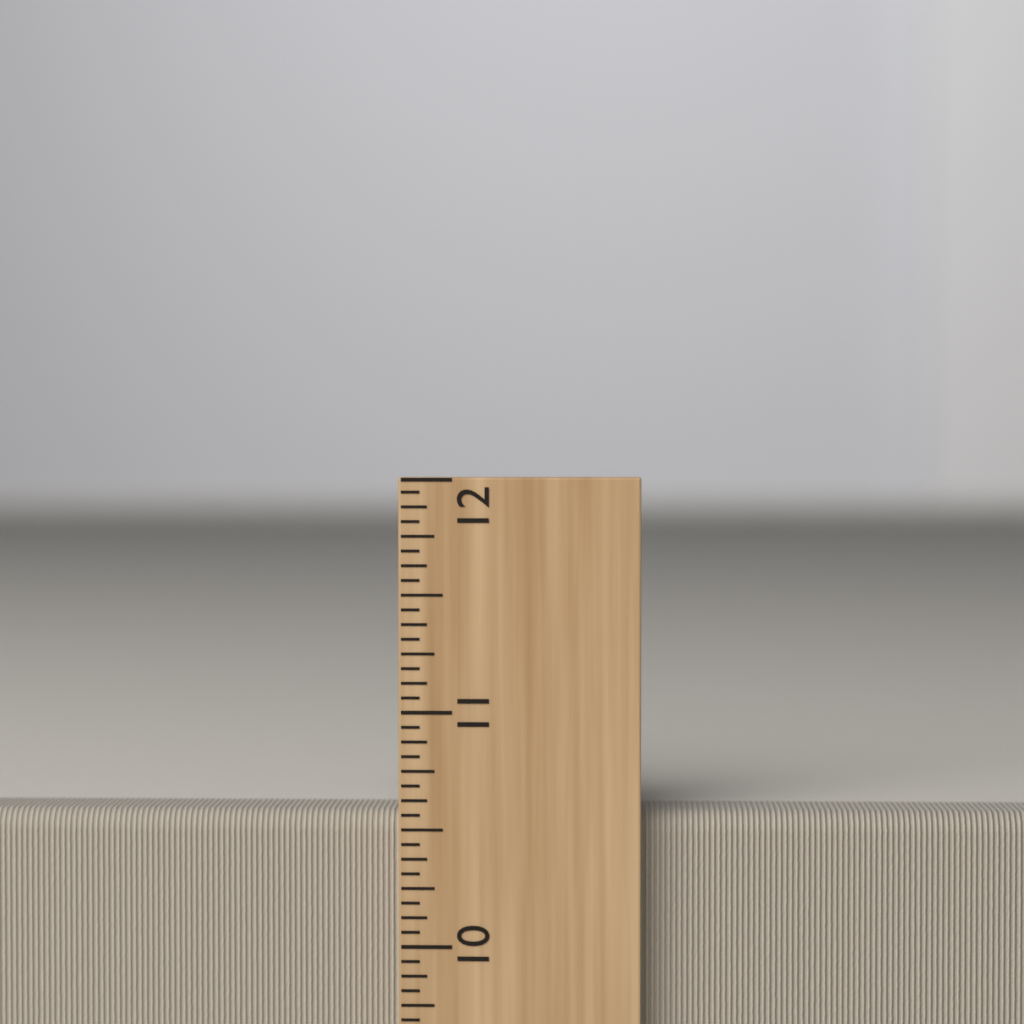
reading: 10.5625 inch
